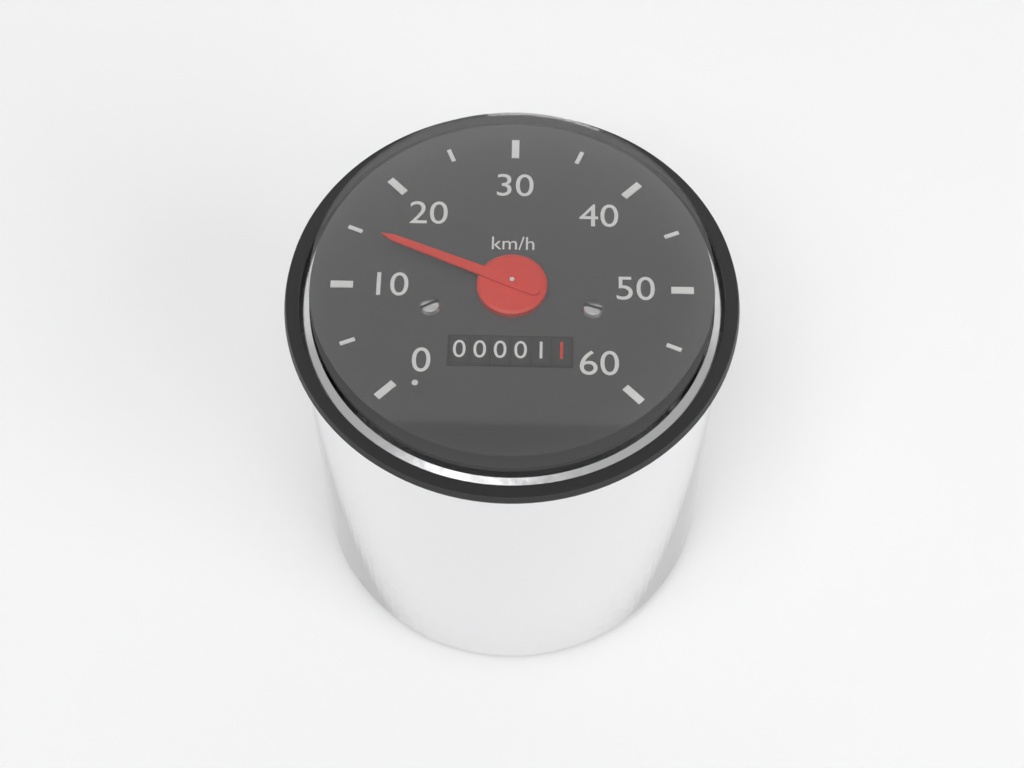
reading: 15 km/h
